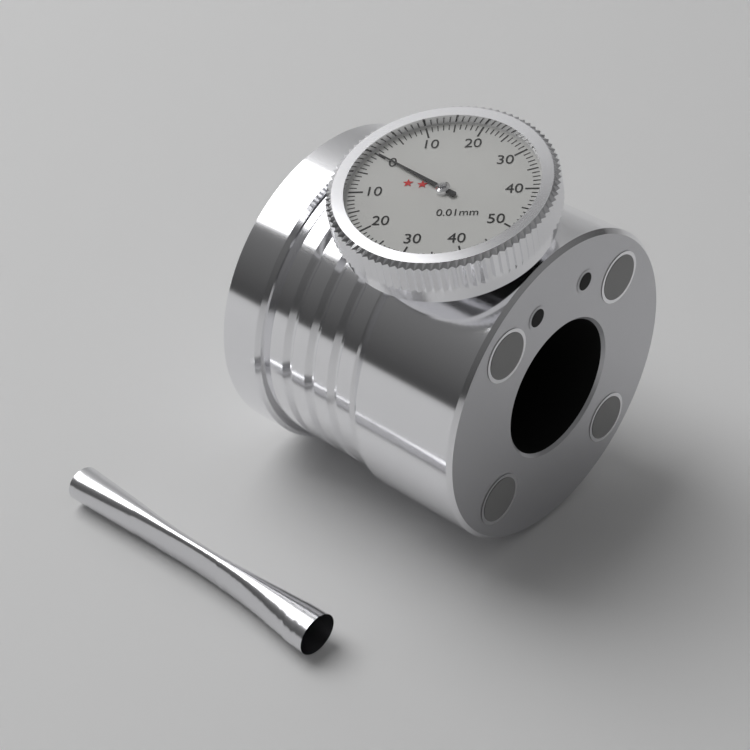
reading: 0.00 mm
